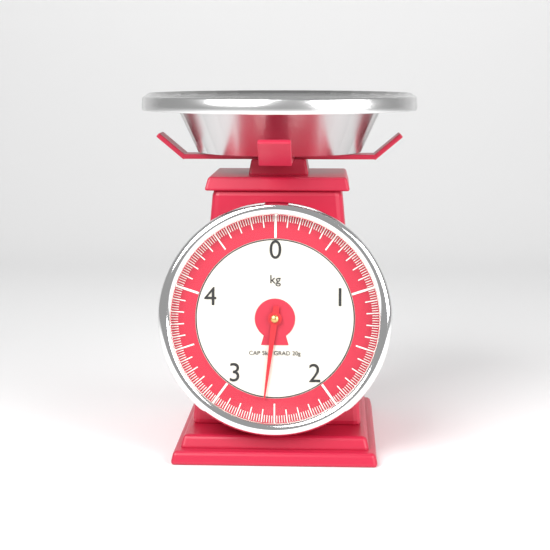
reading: 2.60 kg
